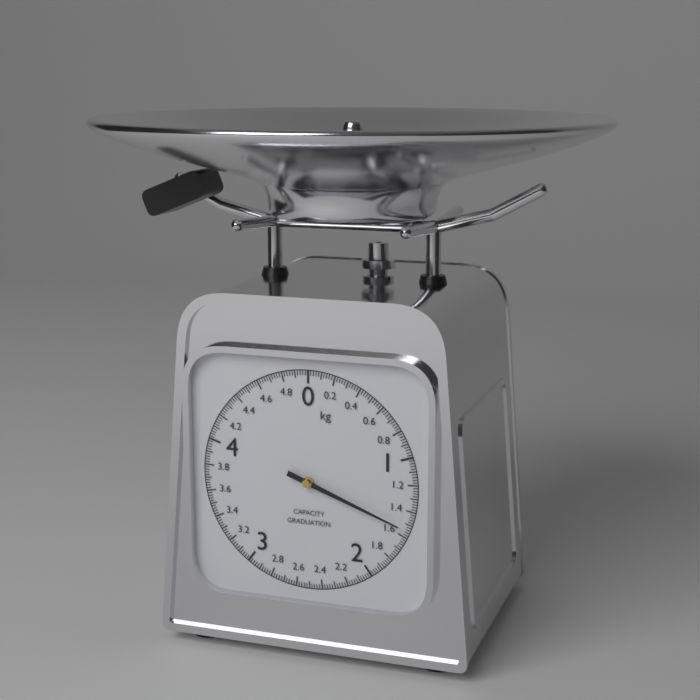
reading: 1.54 kg
